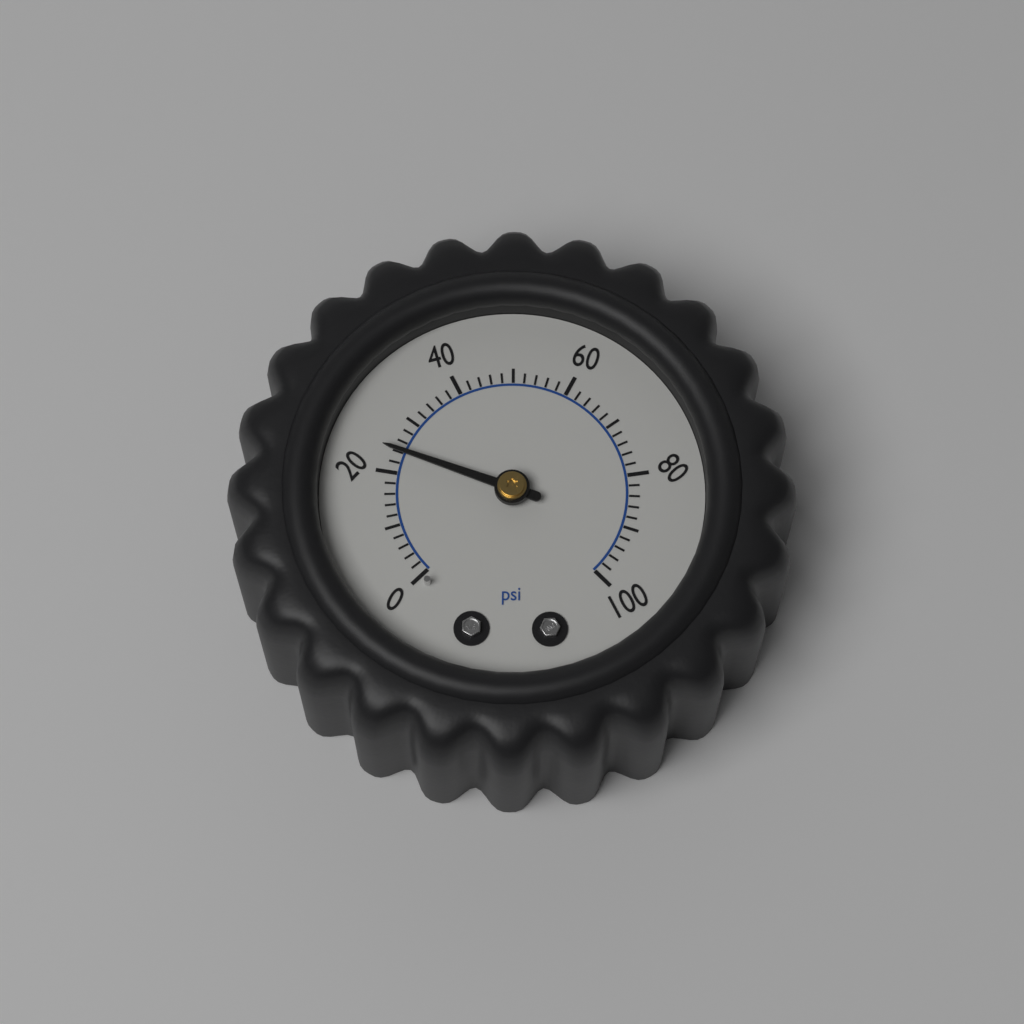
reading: 24 psi
